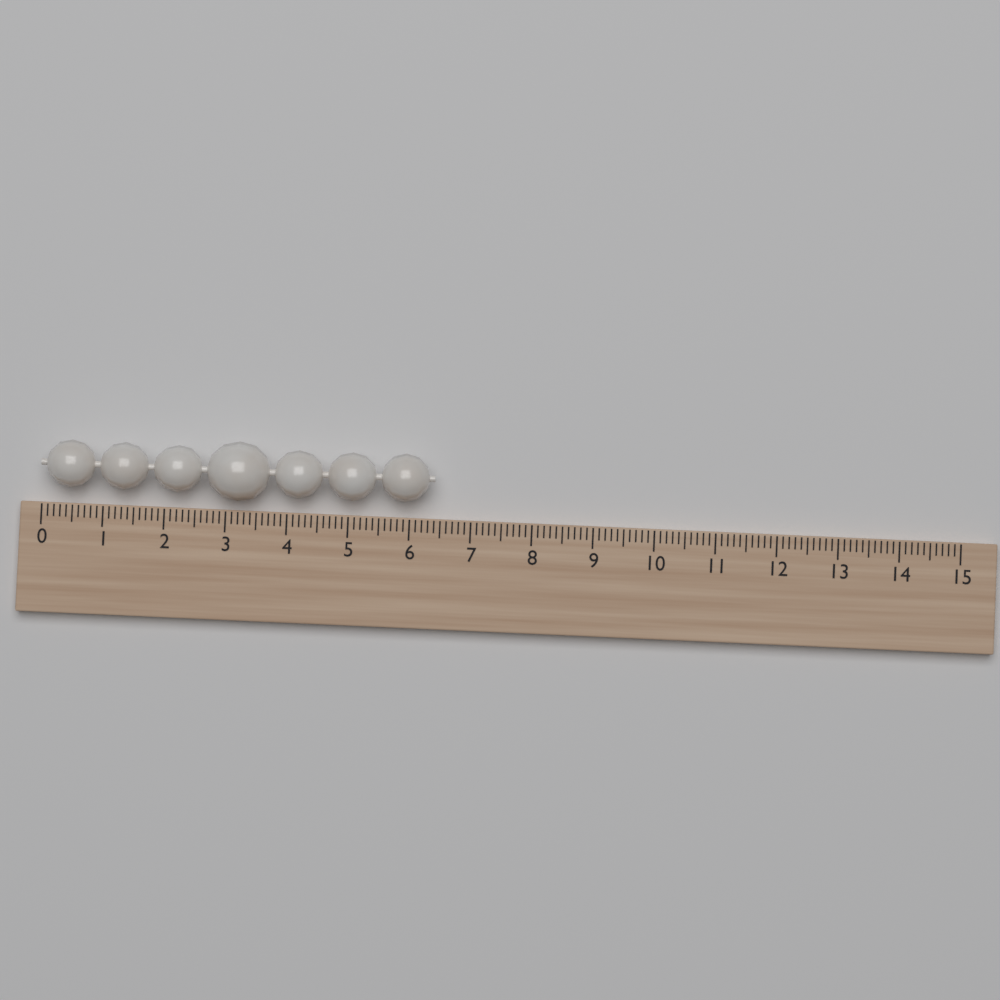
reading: 6.4 (no unit)
